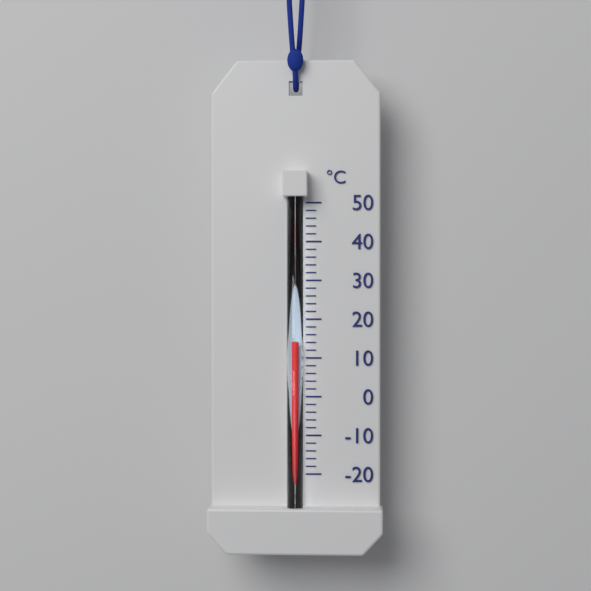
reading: 14 °C
